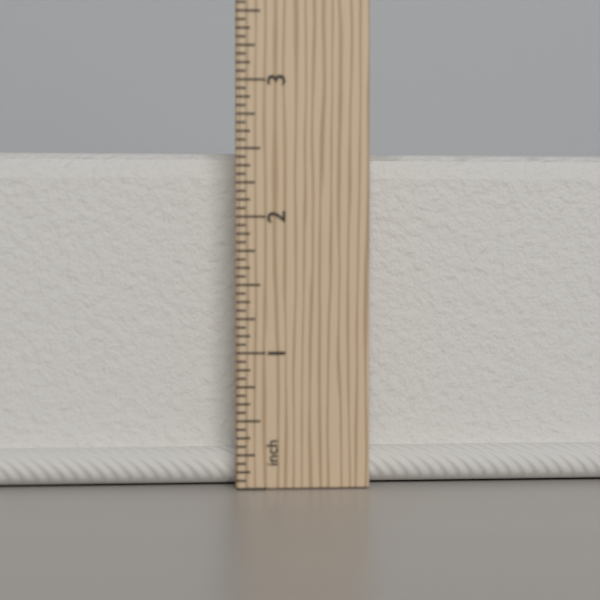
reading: 2.5000 in
